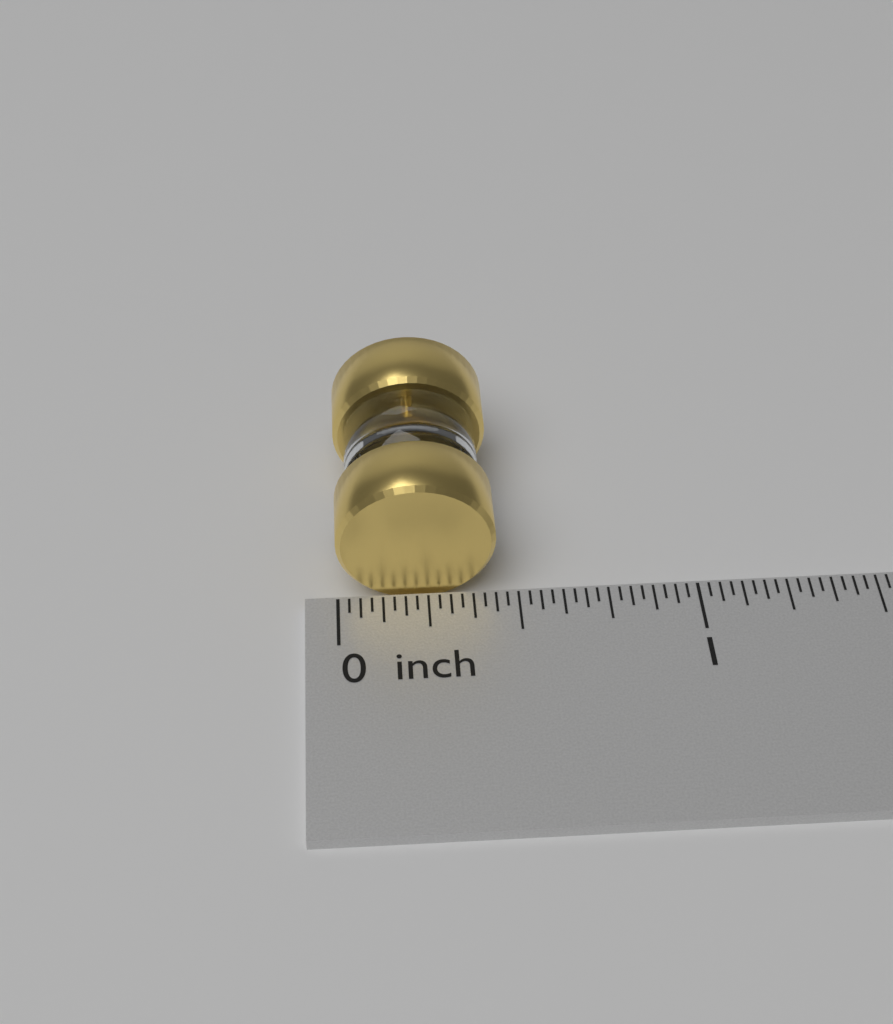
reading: 0.43750 inch
